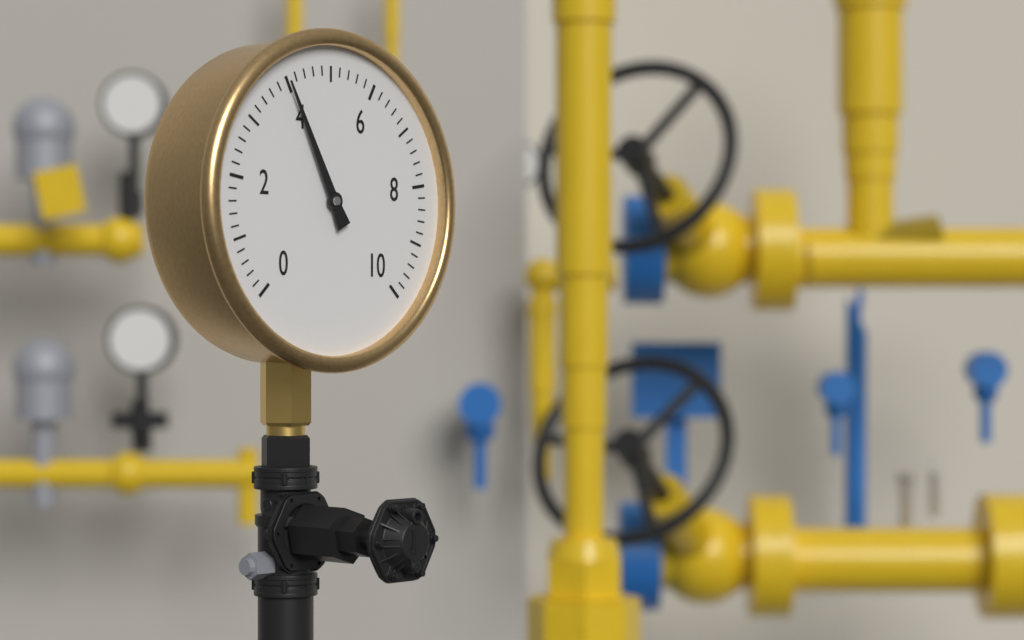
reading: 4.0 (no unit)
